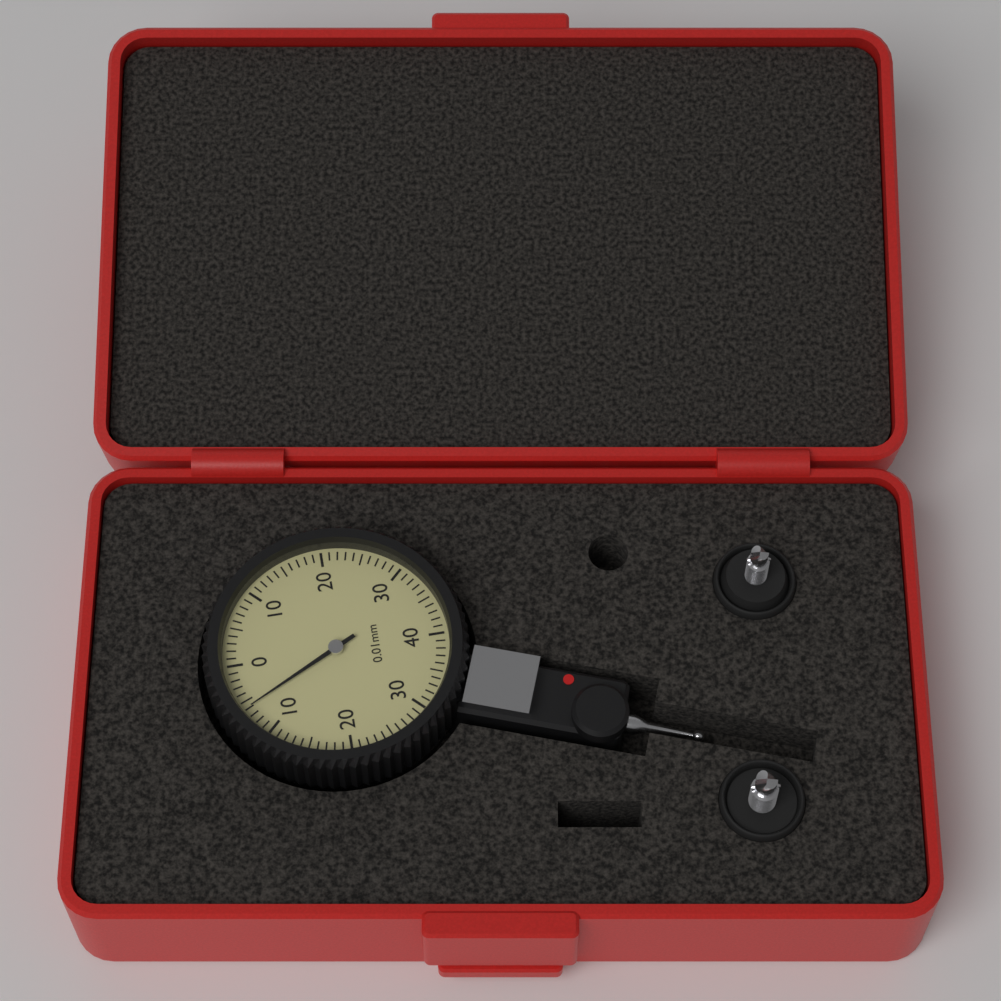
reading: 0.06 mm
